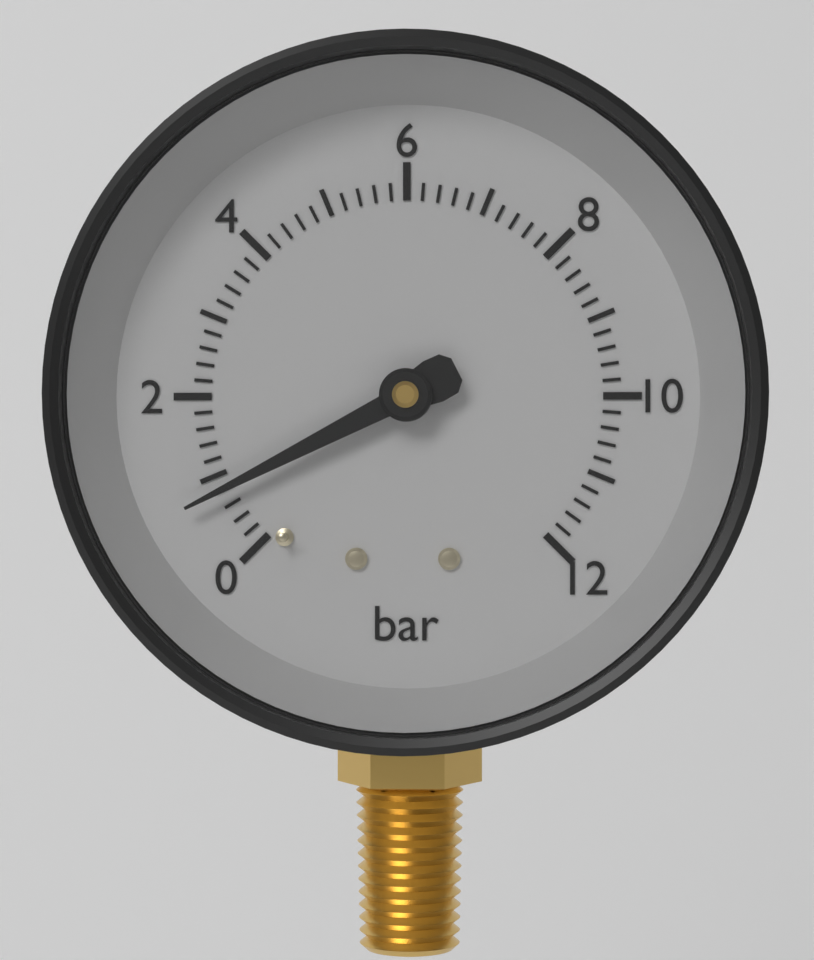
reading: 0.8 bar
